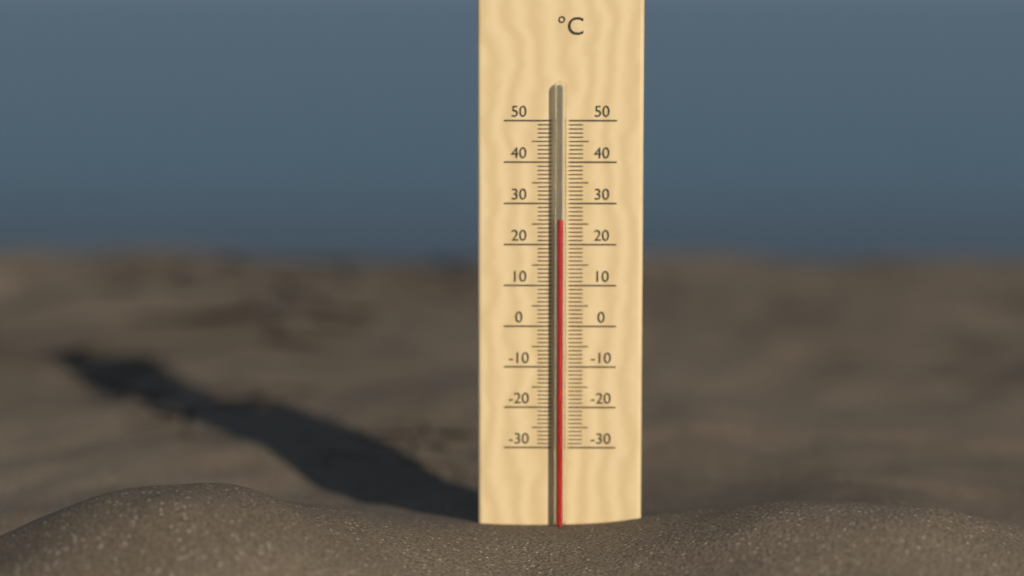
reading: 26 °C
